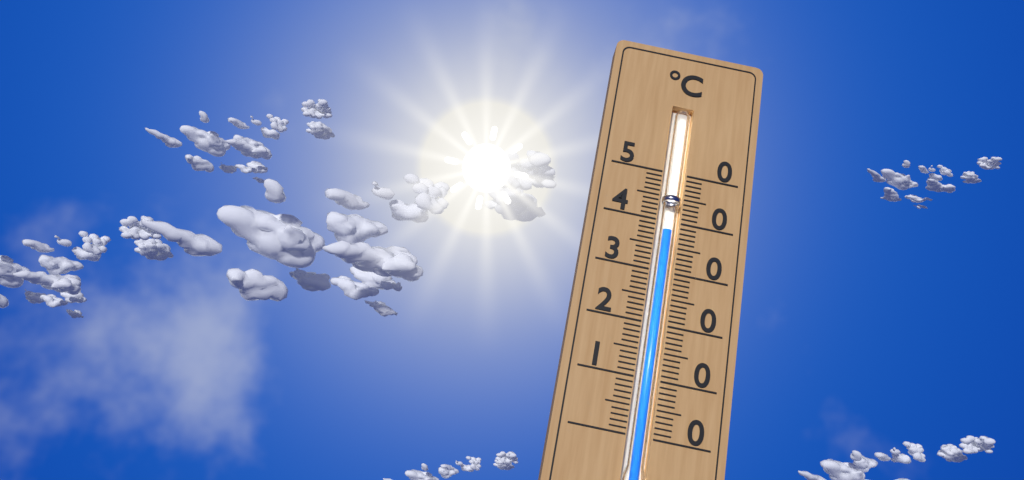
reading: 38 °C
